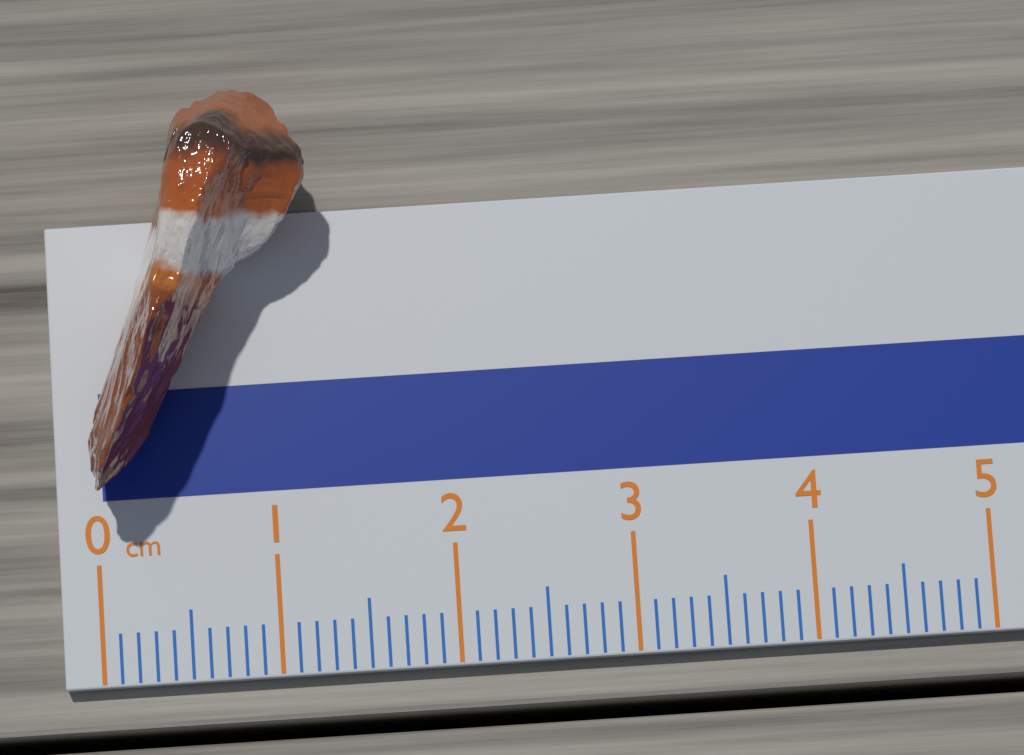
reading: 1.3 cm
